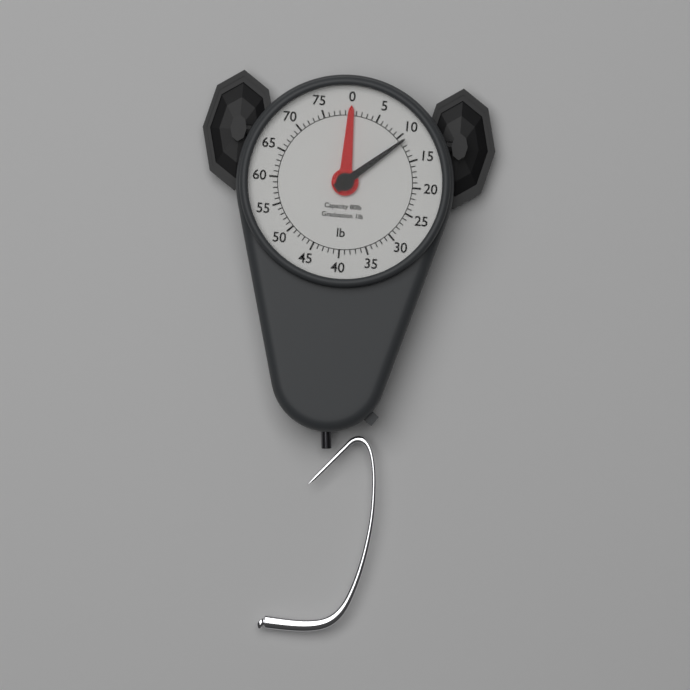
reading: 11 lb
